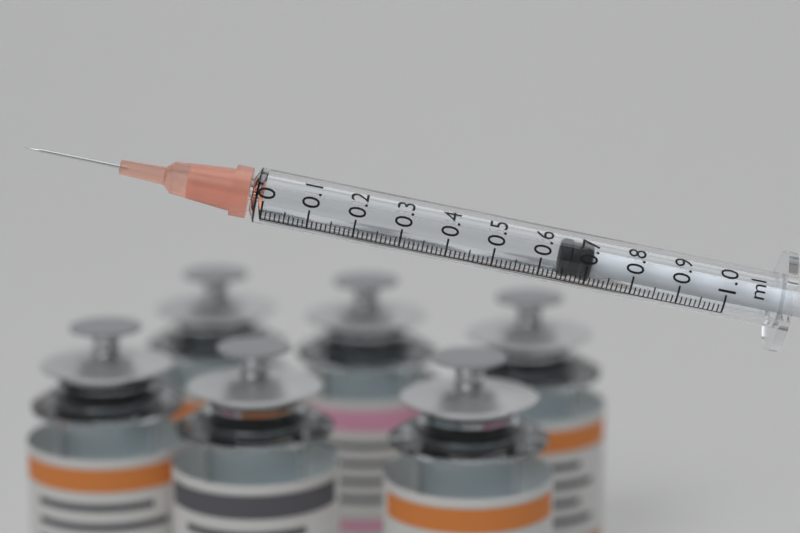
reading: 0.64 ml
